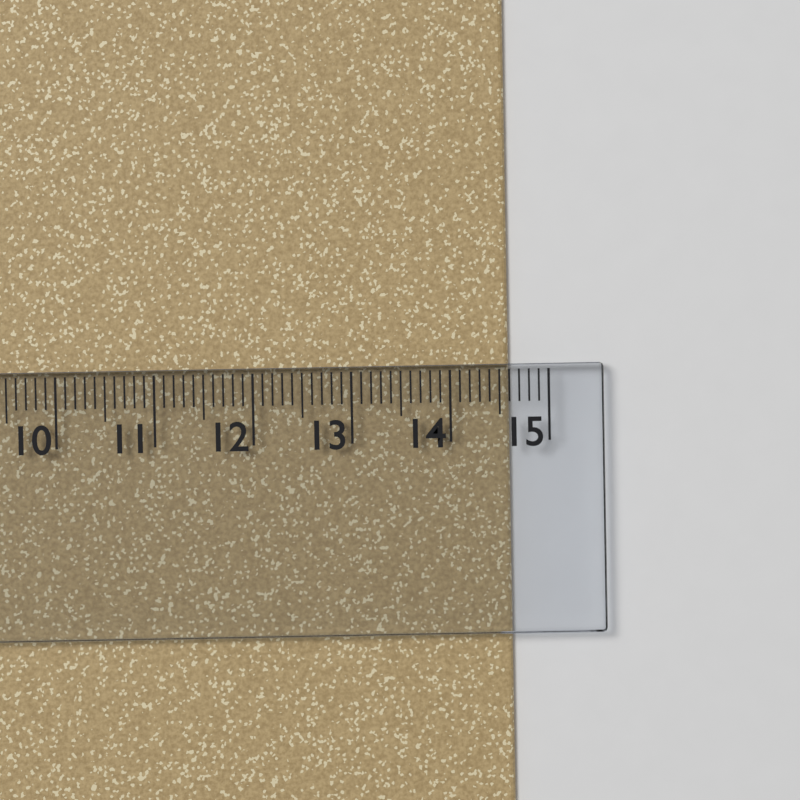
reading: 14.6 cm
